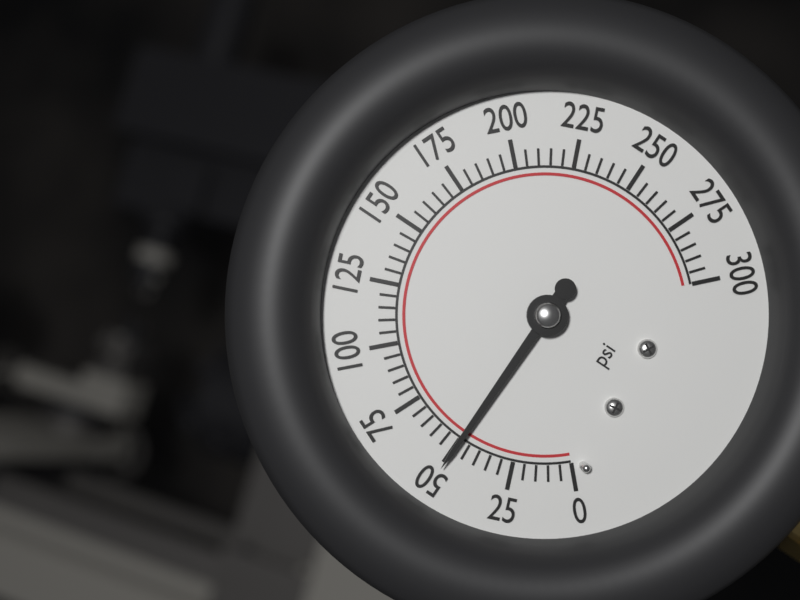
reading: 50 psi
